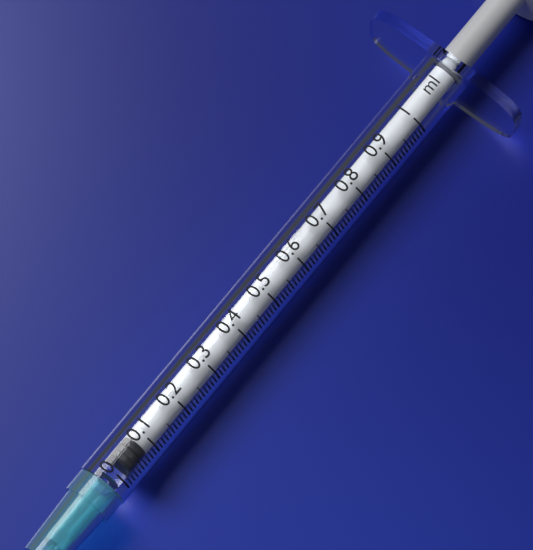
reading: 0.03 ml
